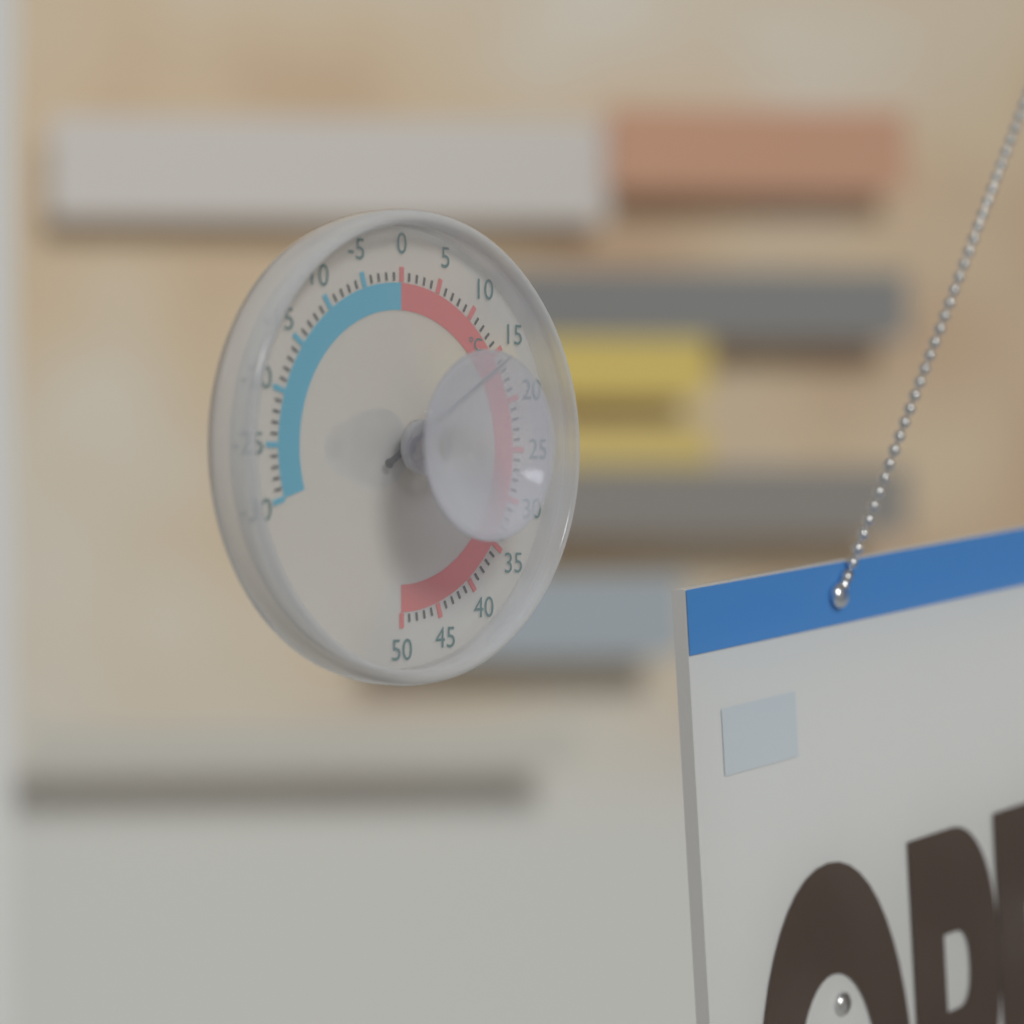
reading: 16 °C
